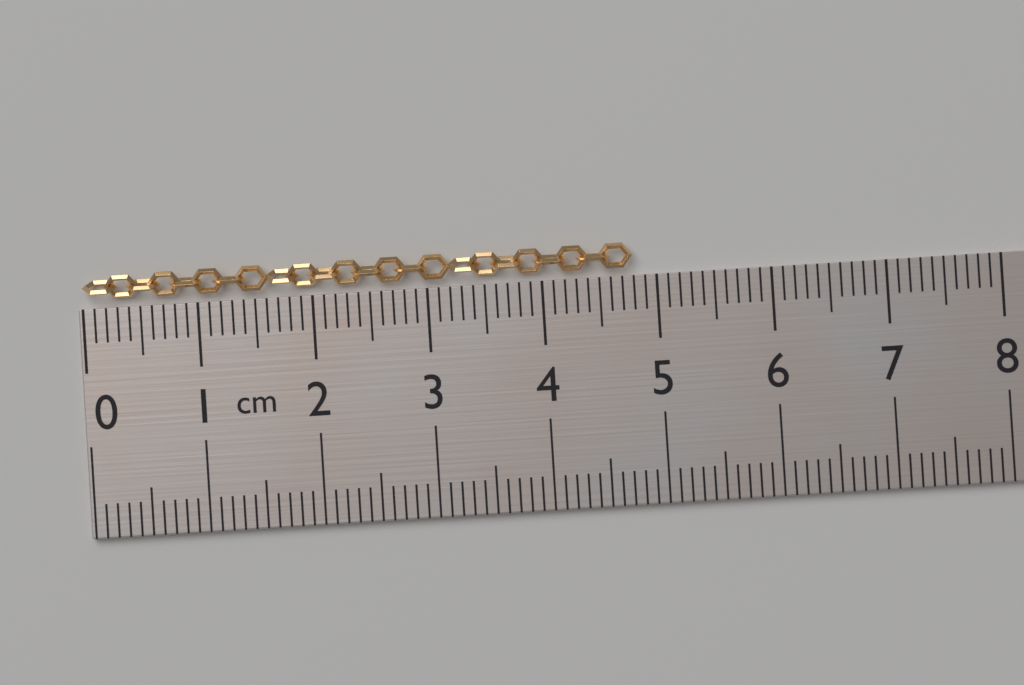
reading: 4.8 cm
